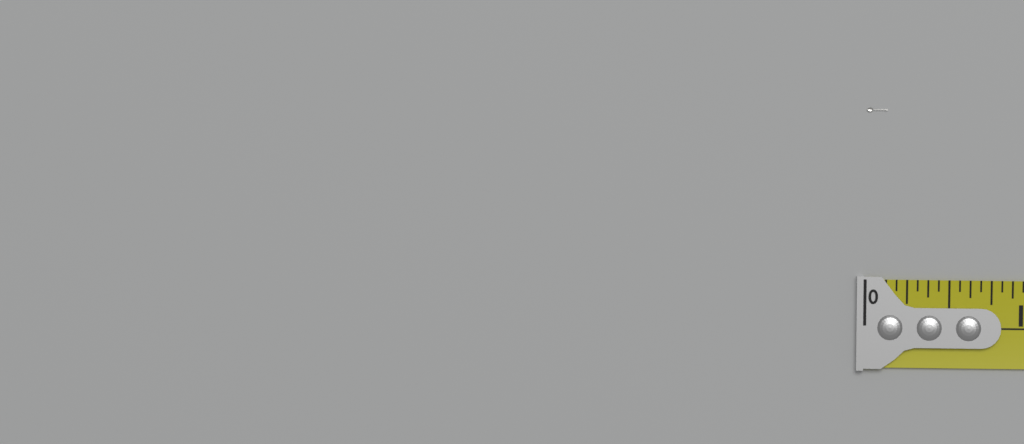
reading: 0.1250 in
